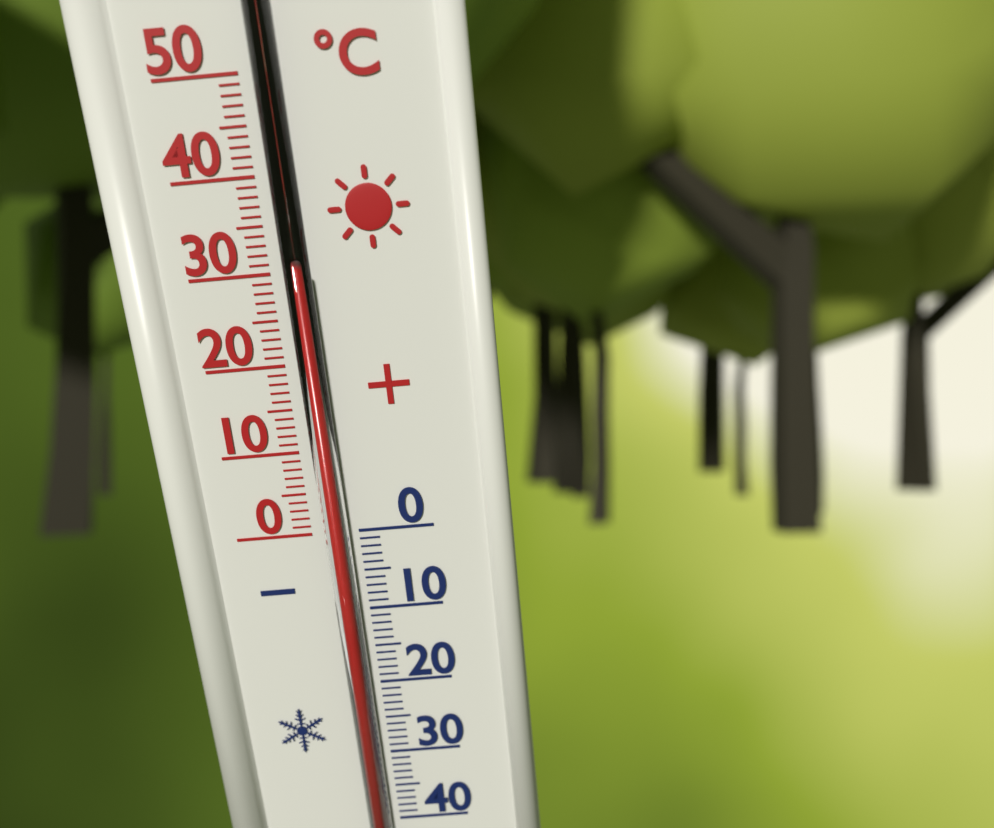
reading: 30 °C
